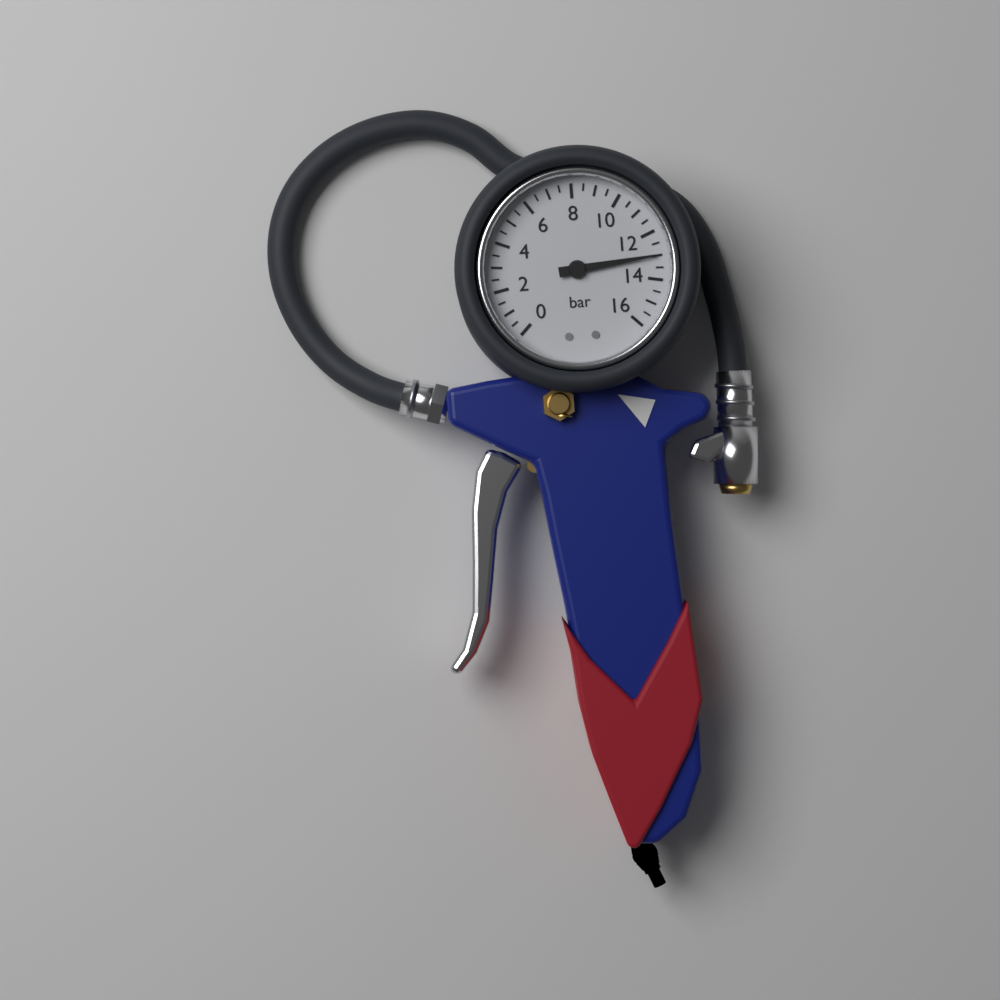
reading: 13.0 bar
